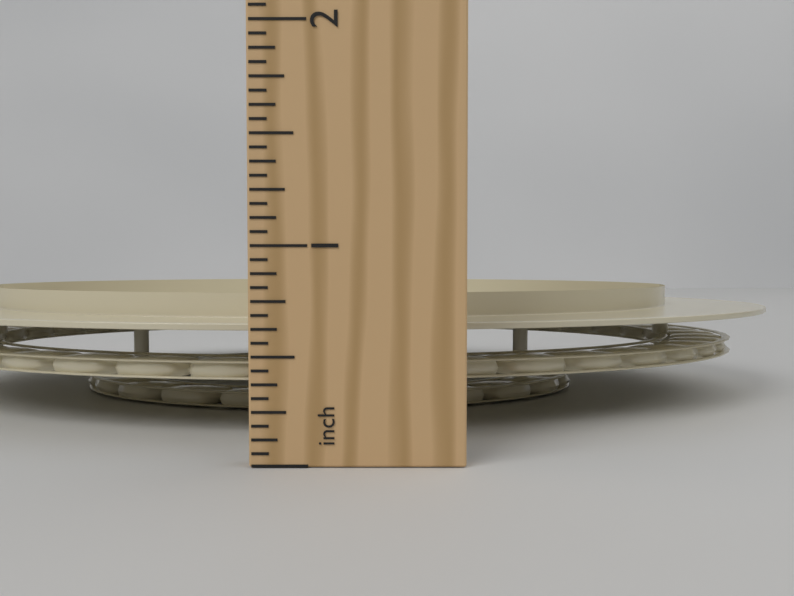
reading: 0.7500 in
